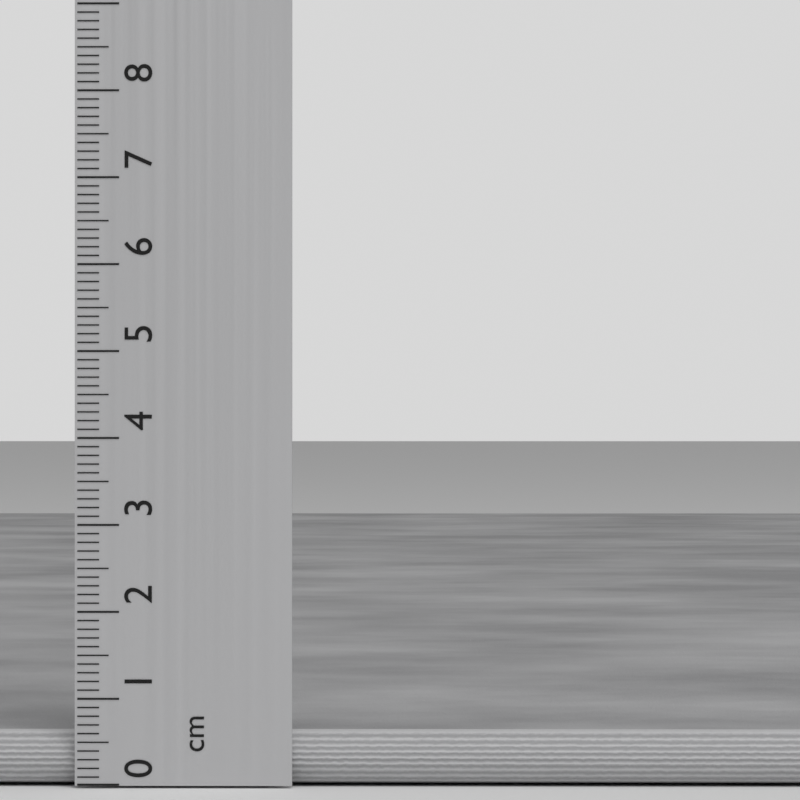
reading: 0.6 cm
